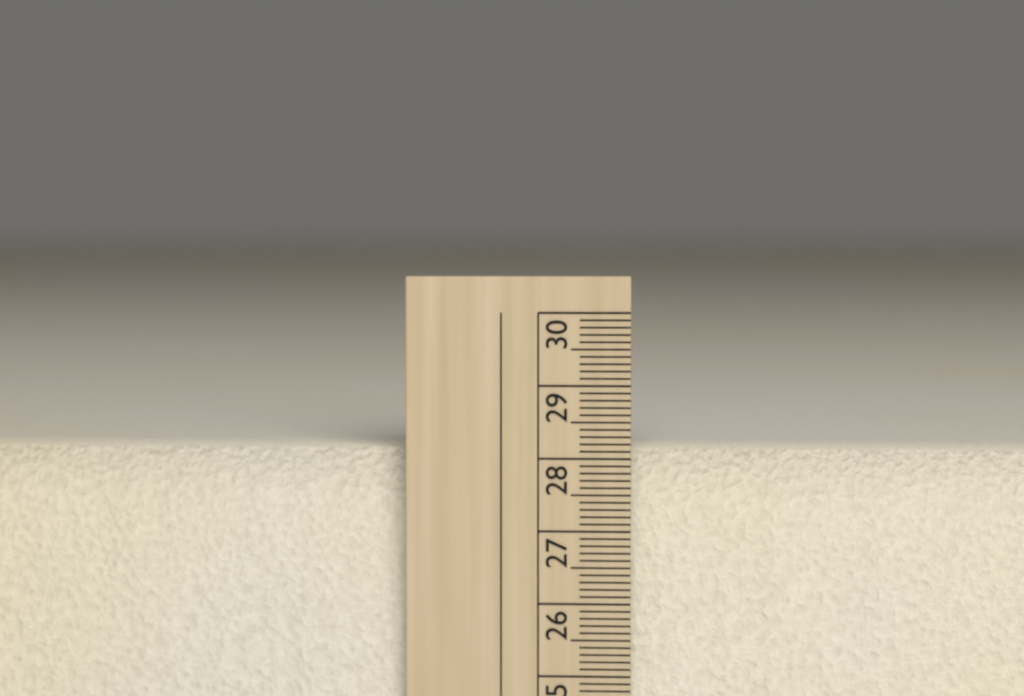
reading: 28.1 cm
